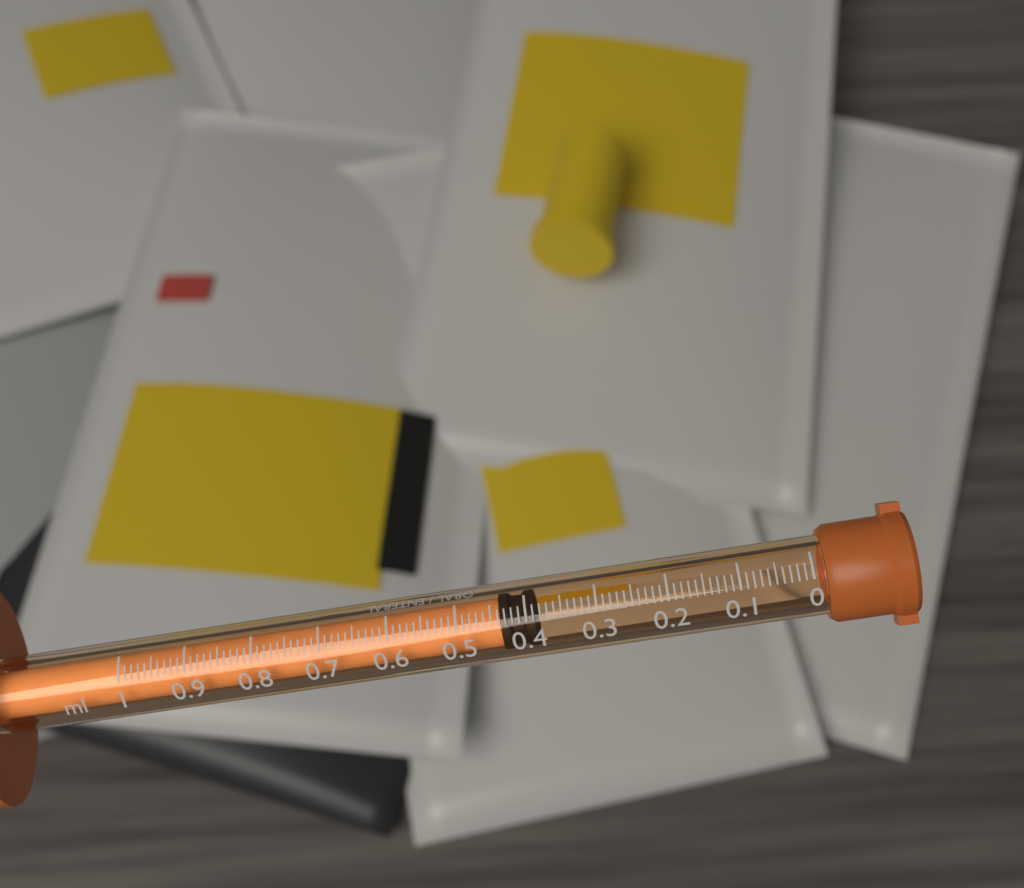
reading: 0.39 ml
